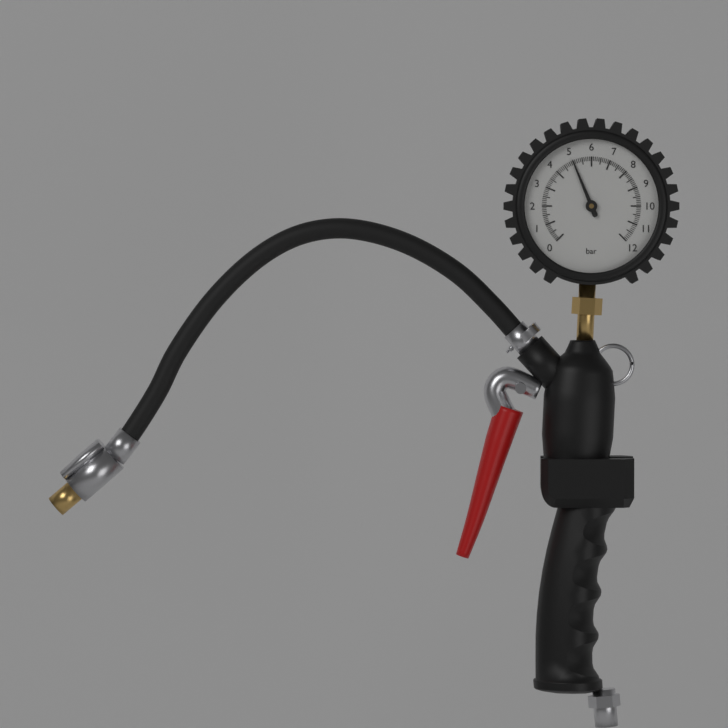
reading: 5.0 bar
